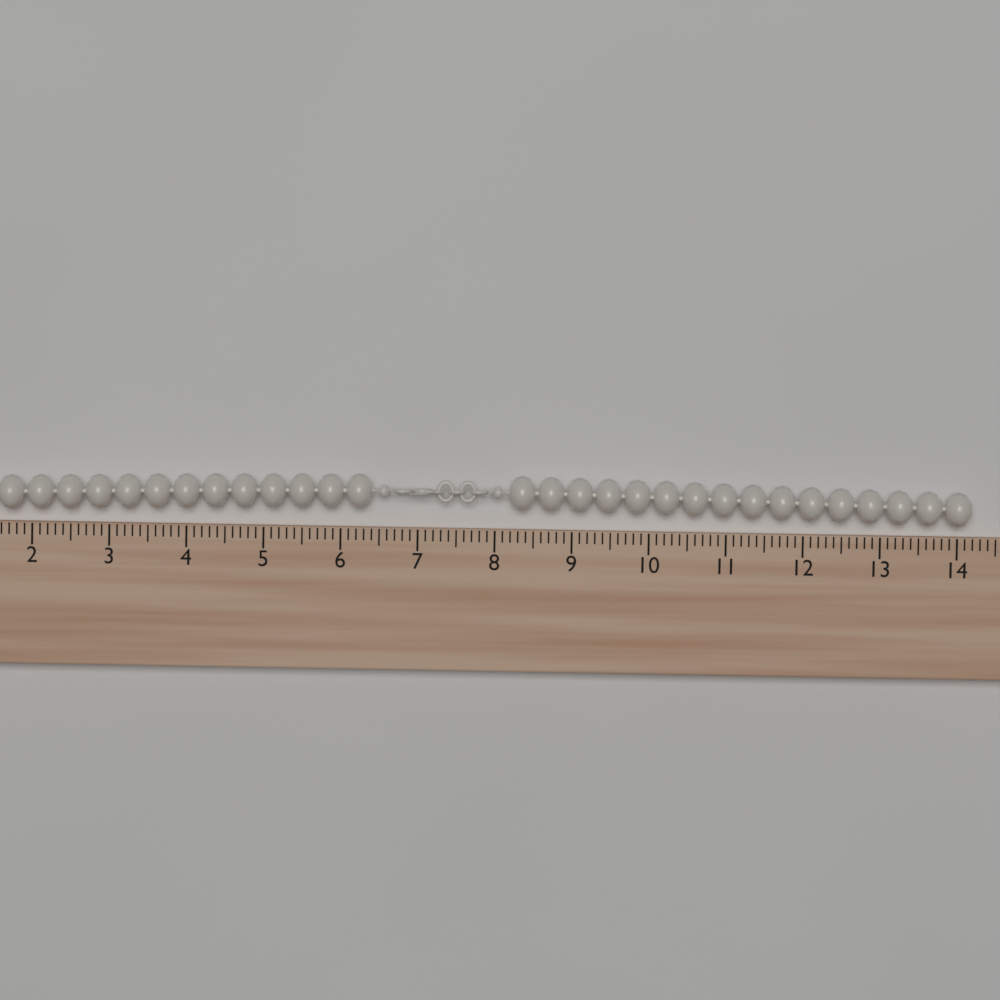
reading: 14.2 (no unit)
